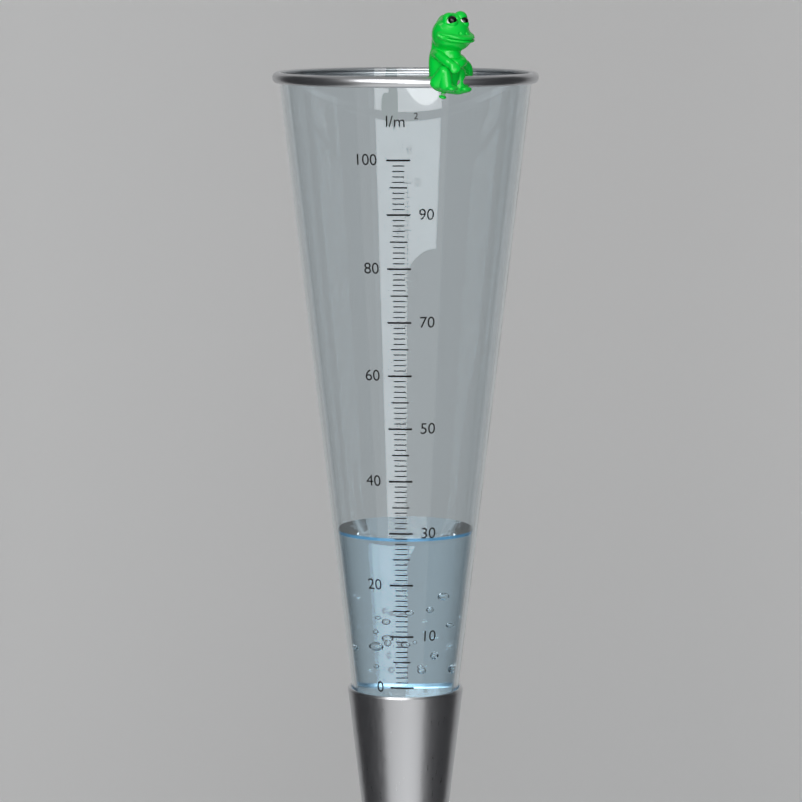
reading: 29 l/m²
